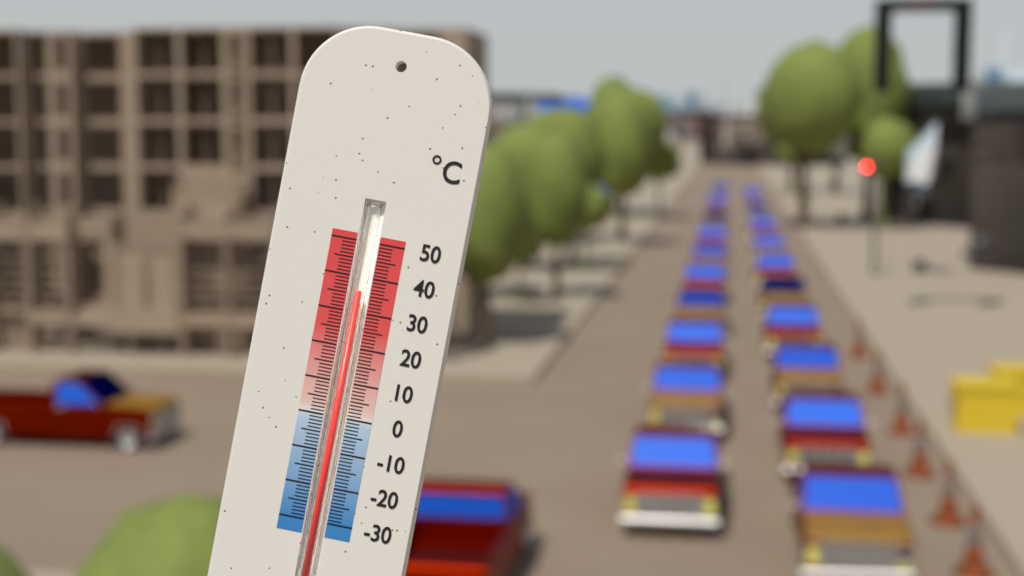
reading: 36 °C
